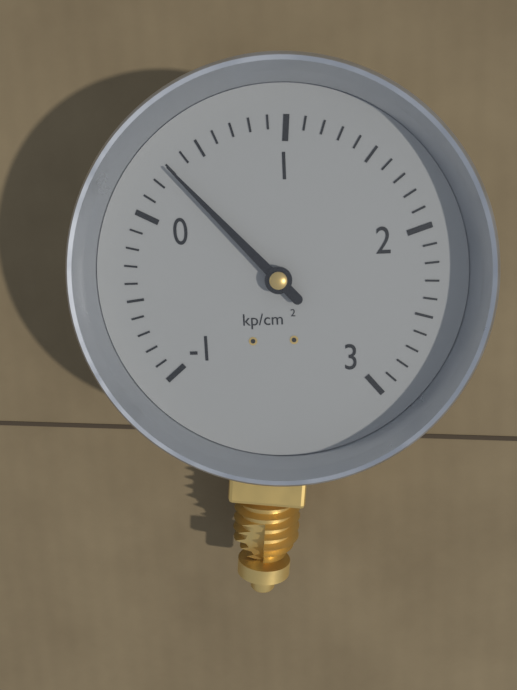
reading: 0.3 kp/cm²
